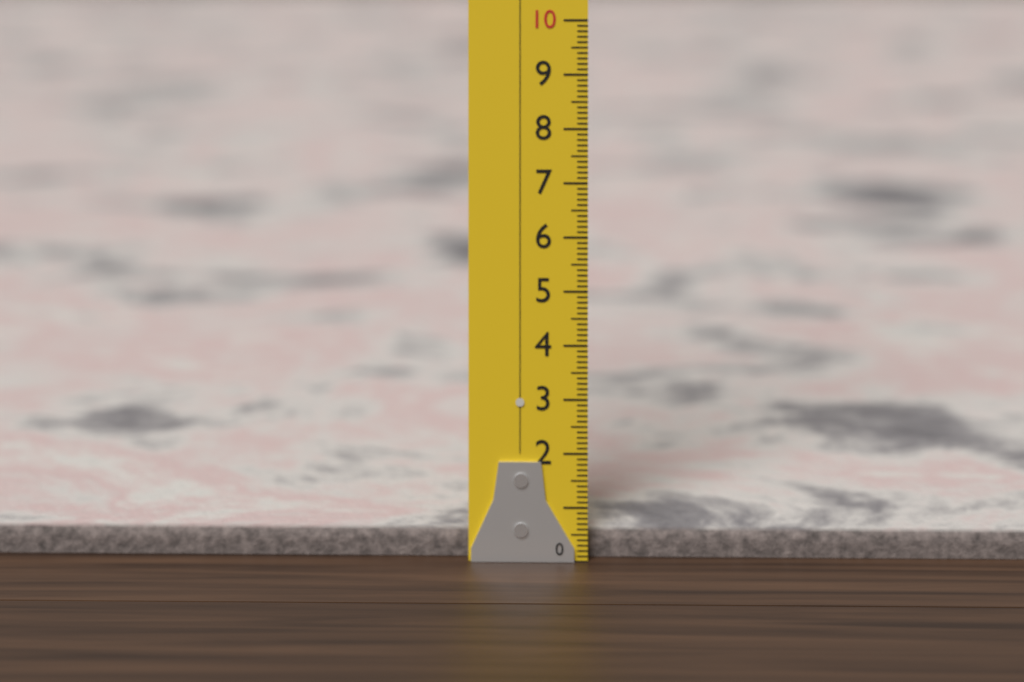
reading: 0.5 (no unit)
